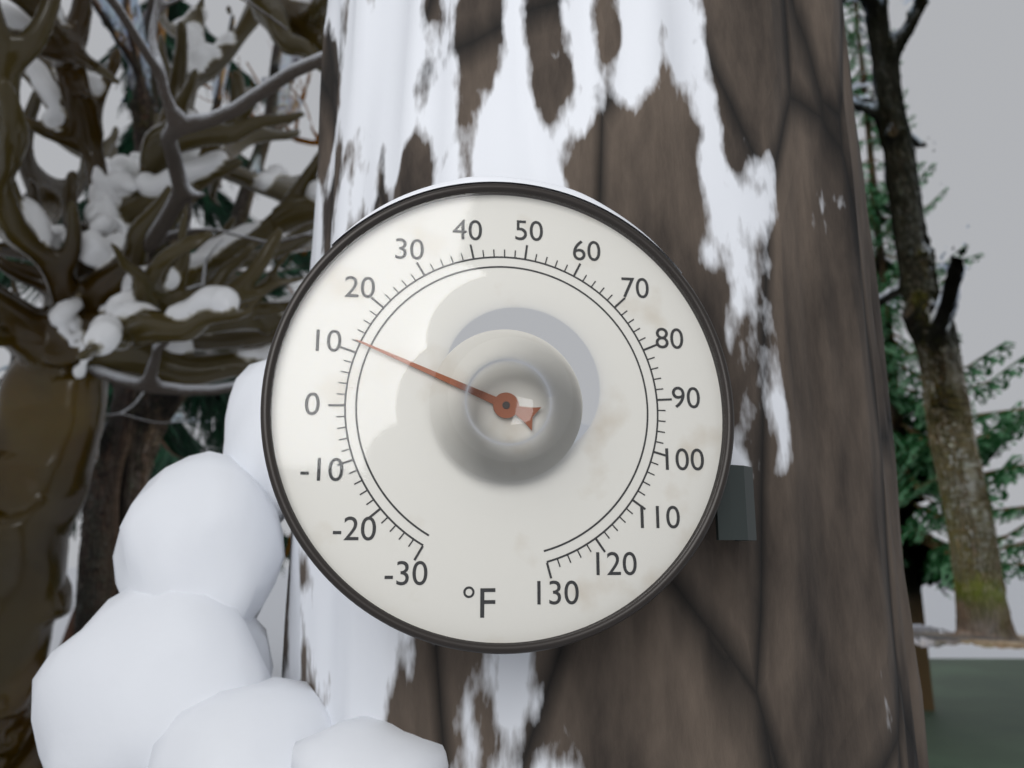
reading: 12 °F
